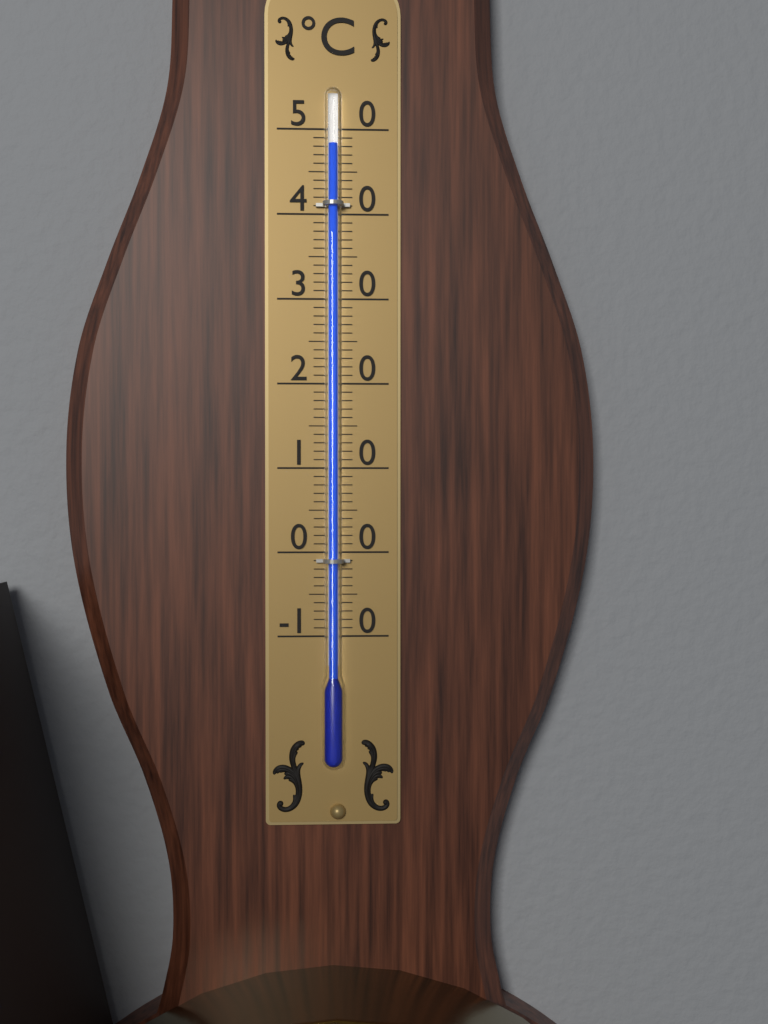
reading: 48 °C
